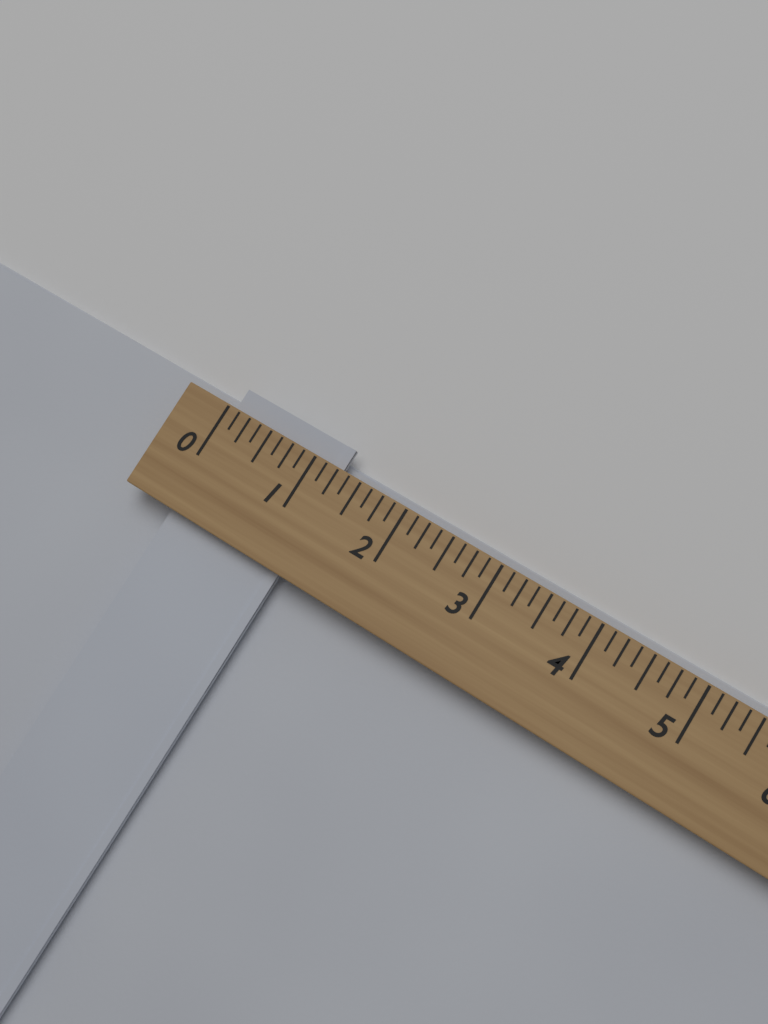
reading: 1.250 (no unit)
